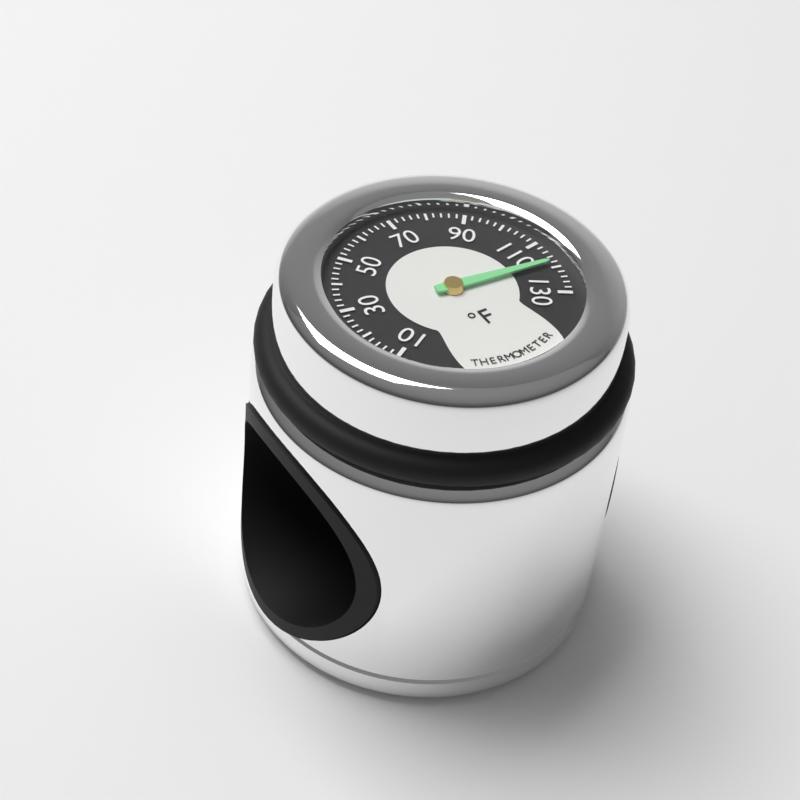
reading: 118 °F
